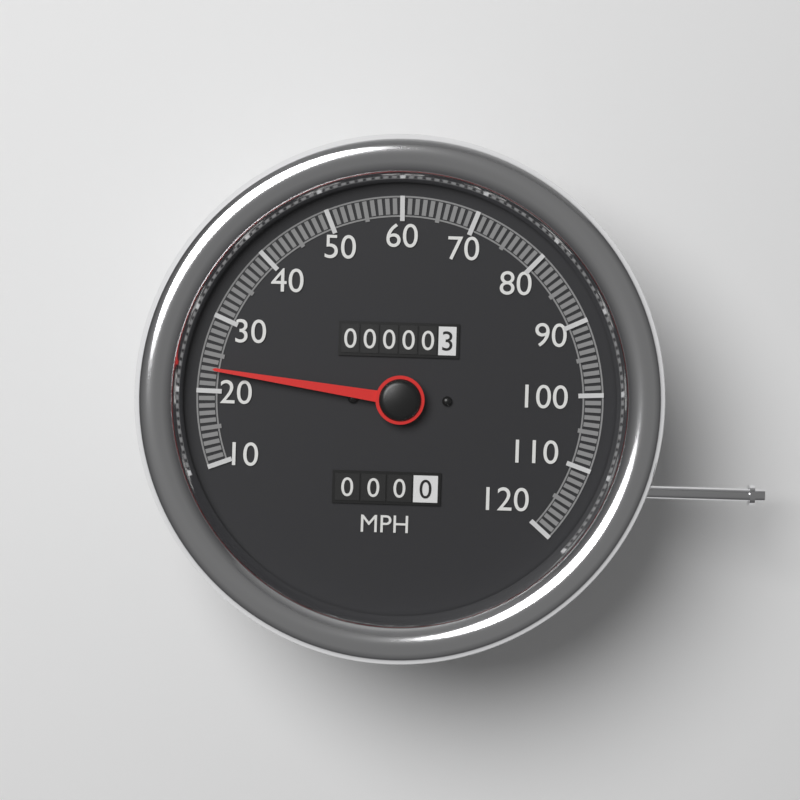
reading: 23 MPH
